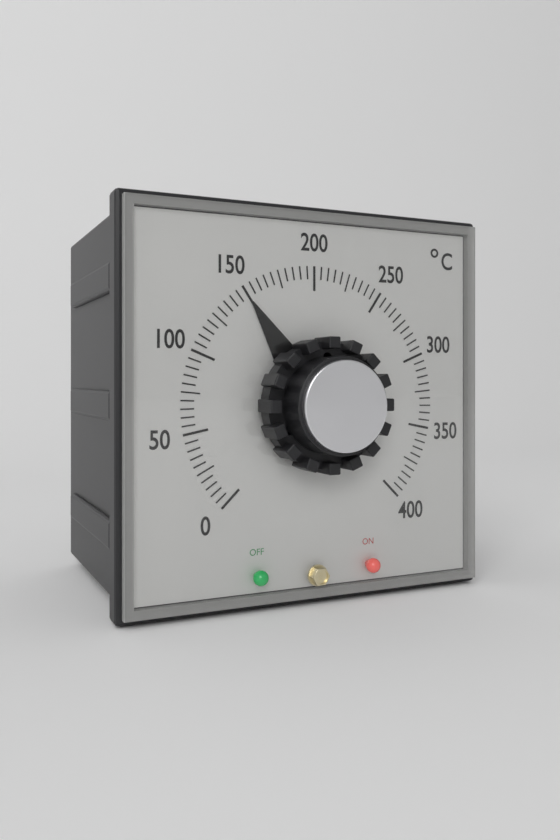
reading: 150 °C
